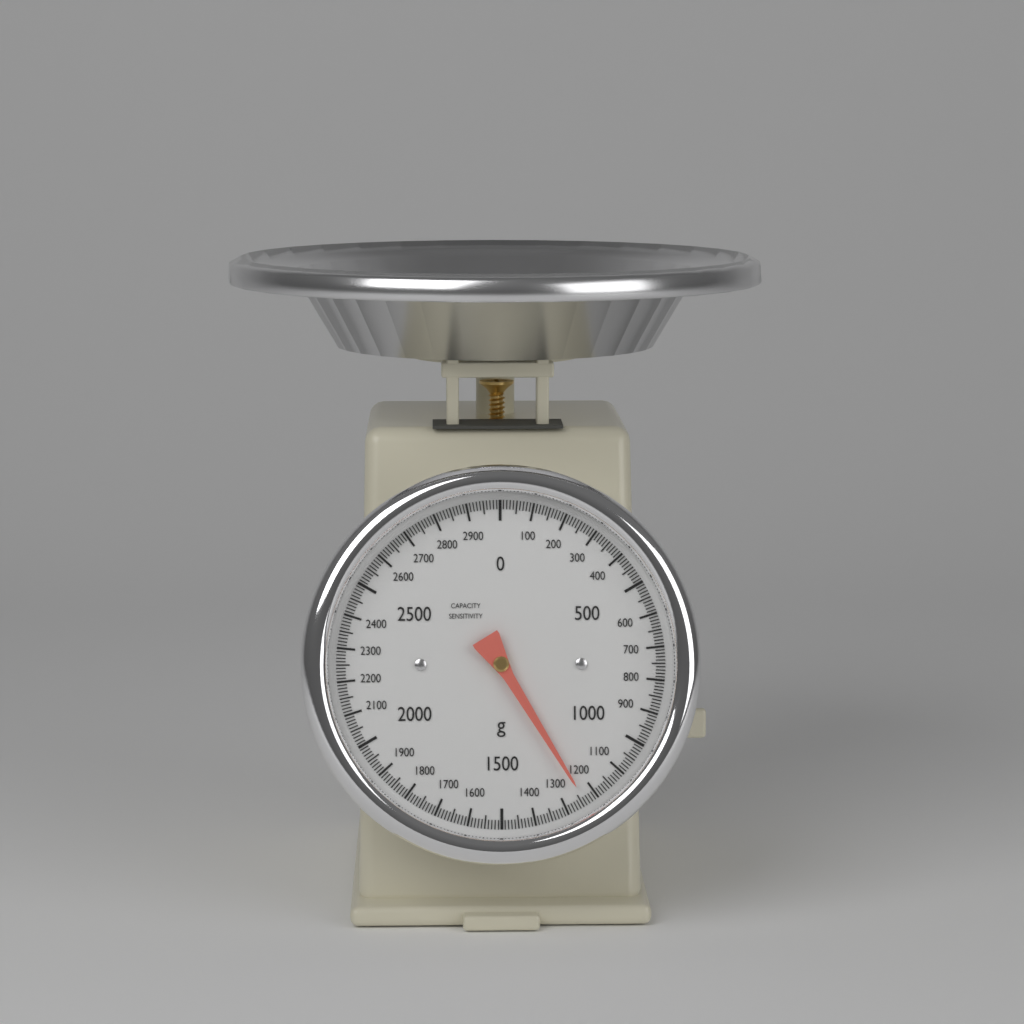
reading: 1240 g
